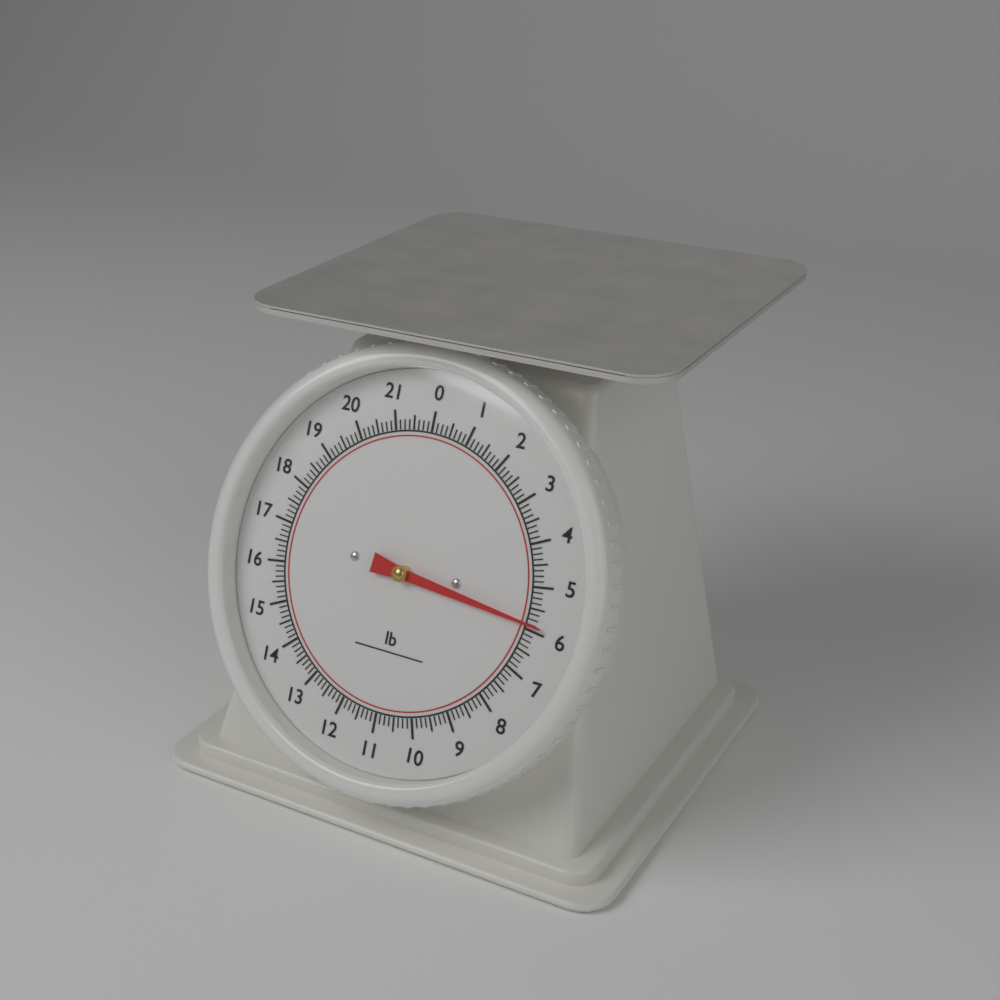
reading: 5.875 lb
